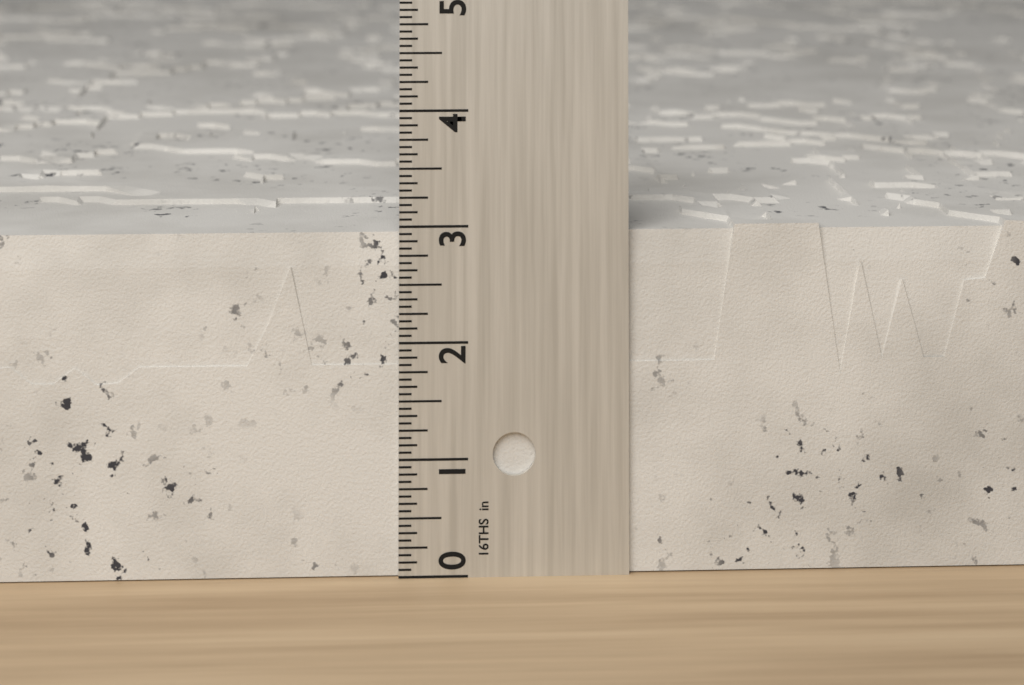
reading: 3.0000 in
